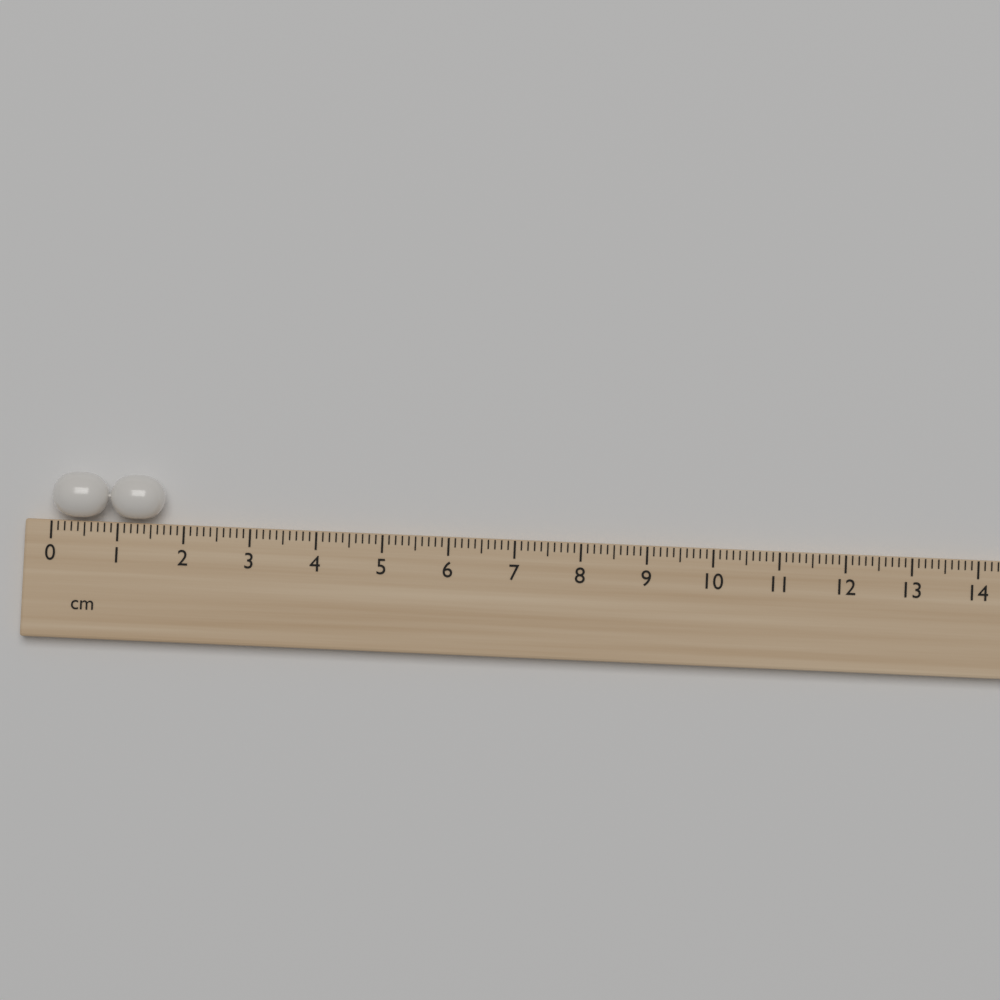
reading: 1.7 cm
